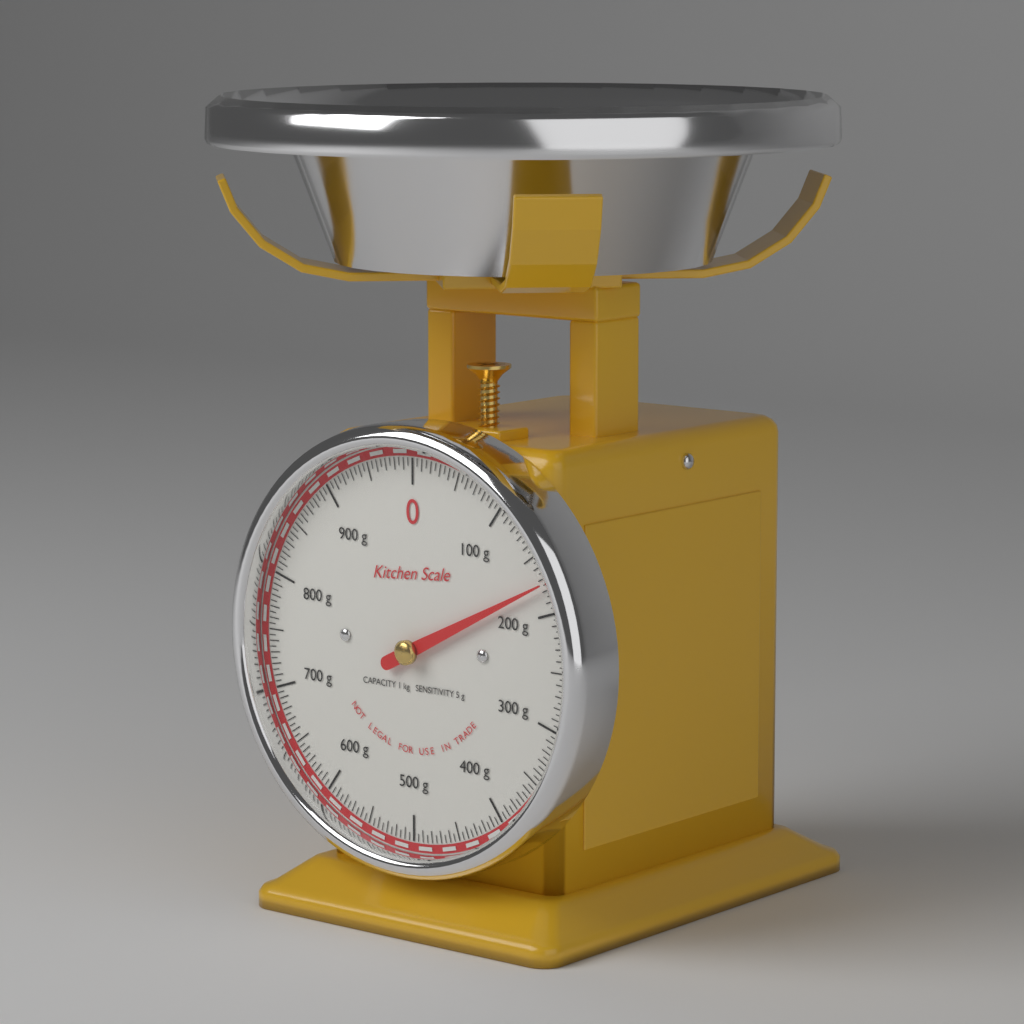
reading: 175 g
